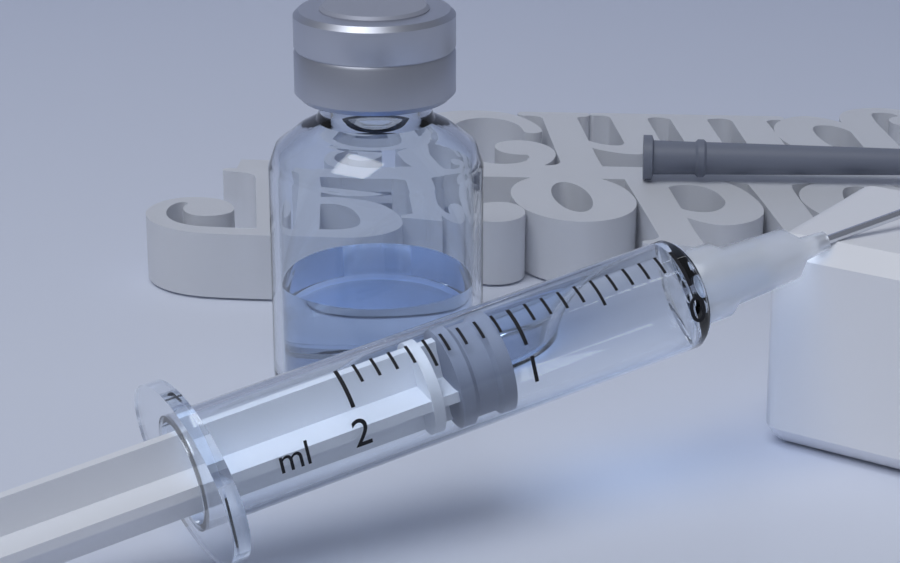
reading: 1.1 ml
